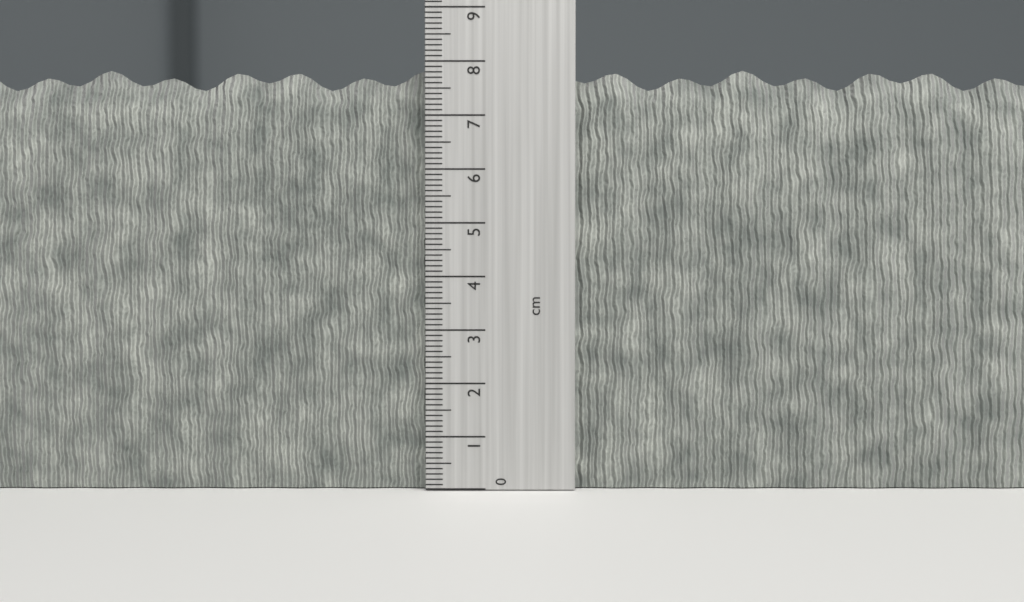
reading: 7.9 cm
